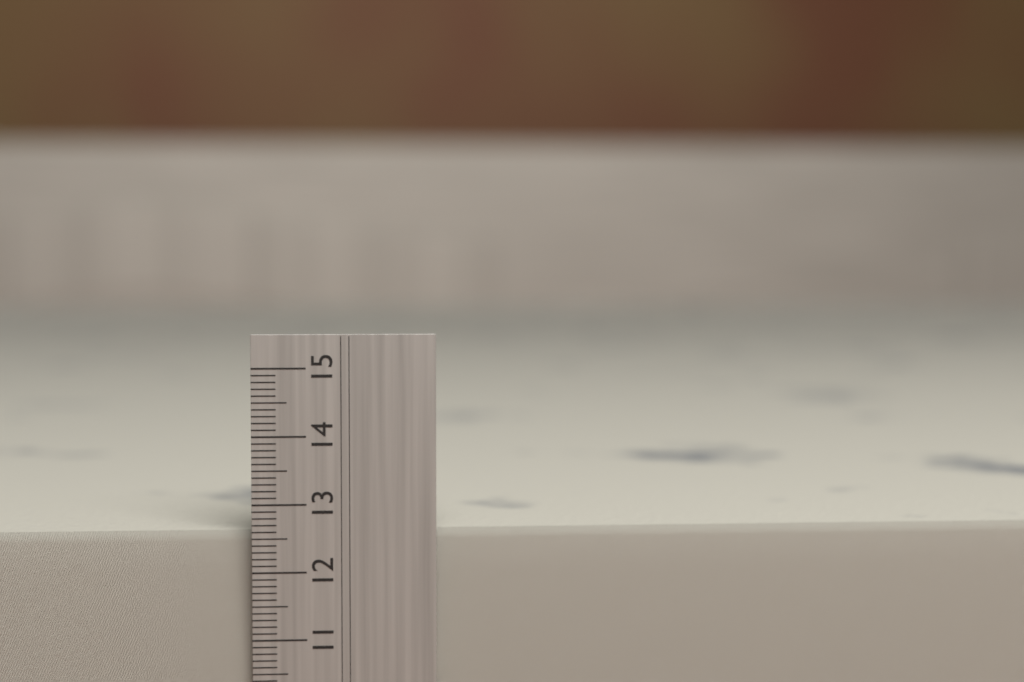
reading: 12.6 cm
